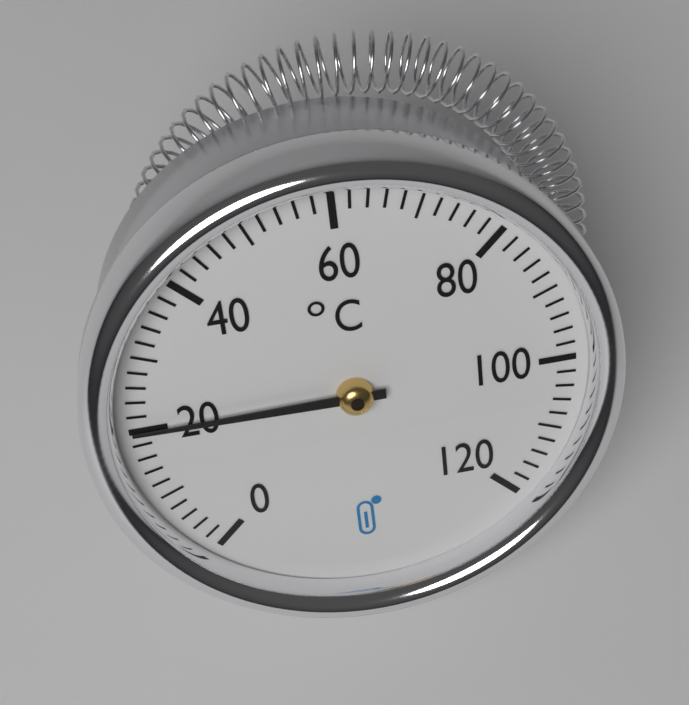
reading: 20 °C
